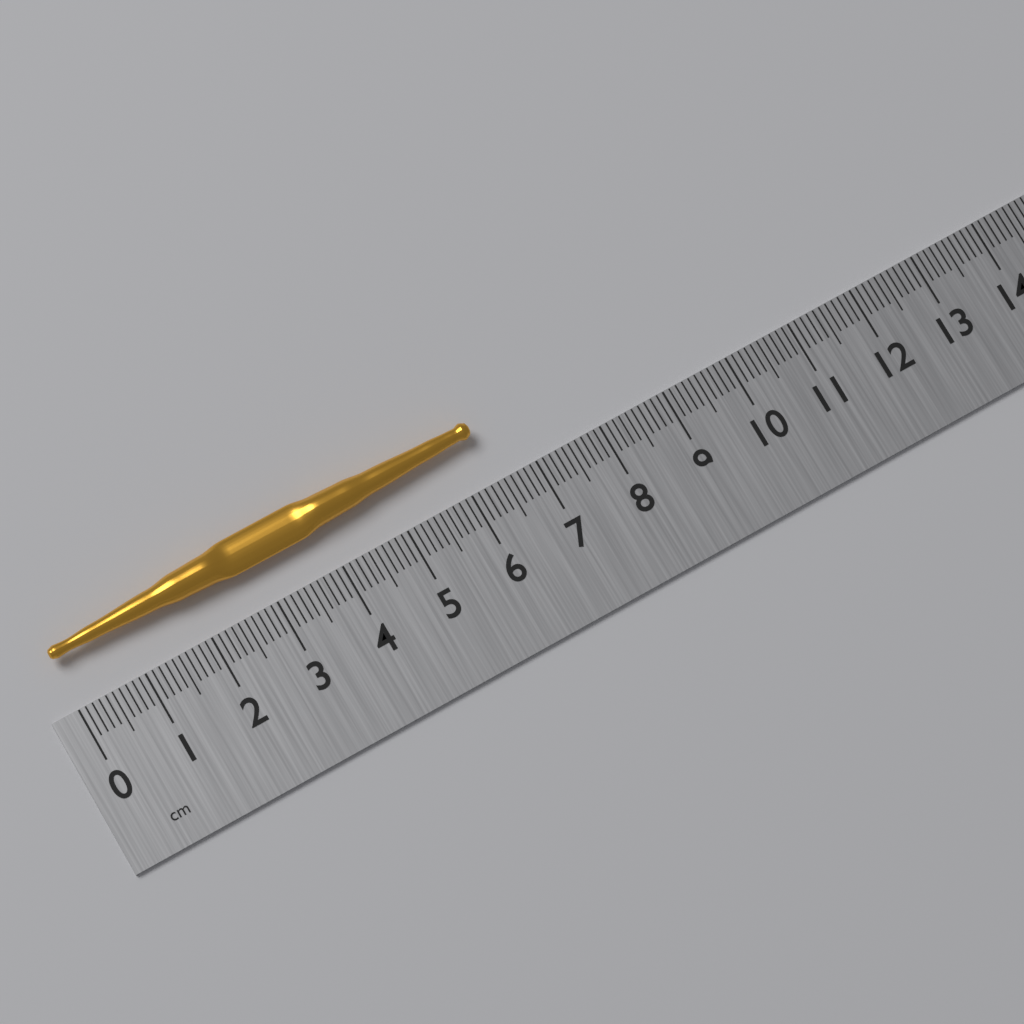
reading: 6.4 cm
